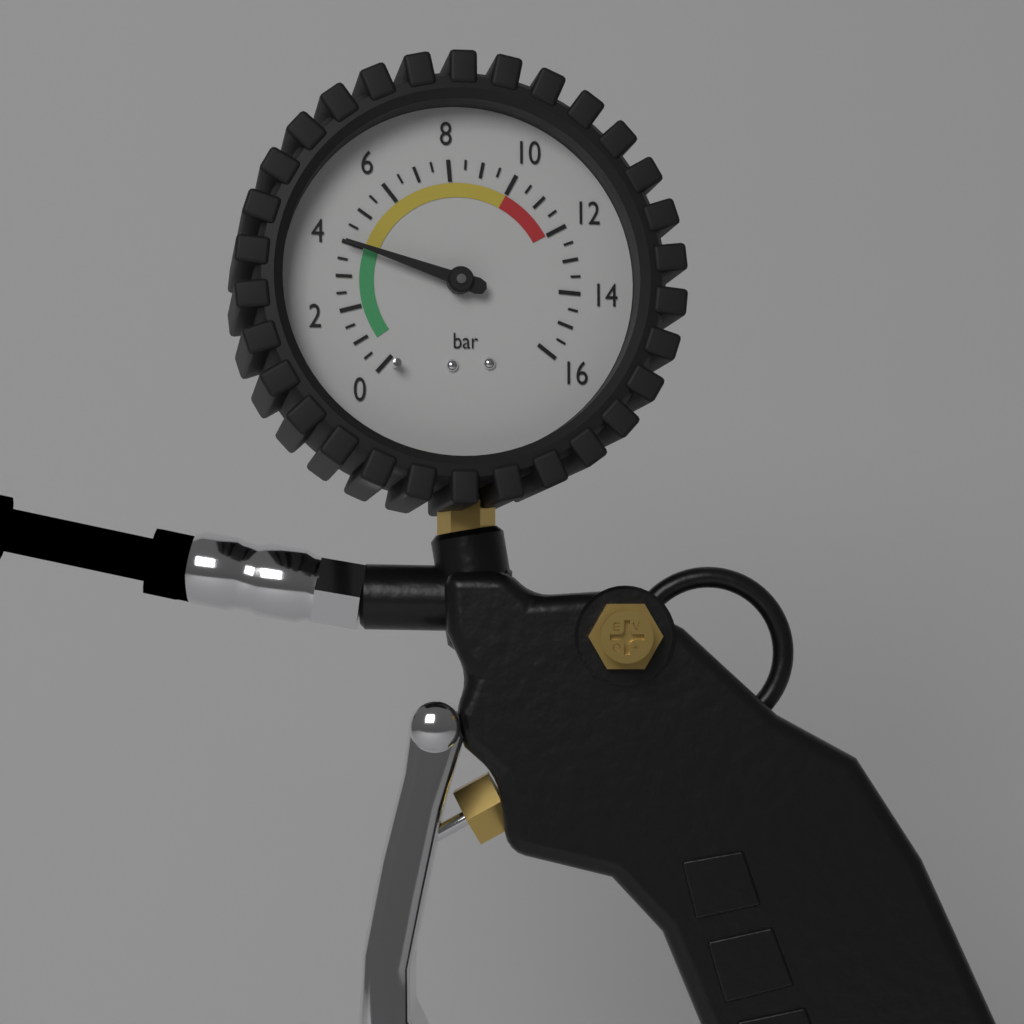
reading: 4.0 bar
